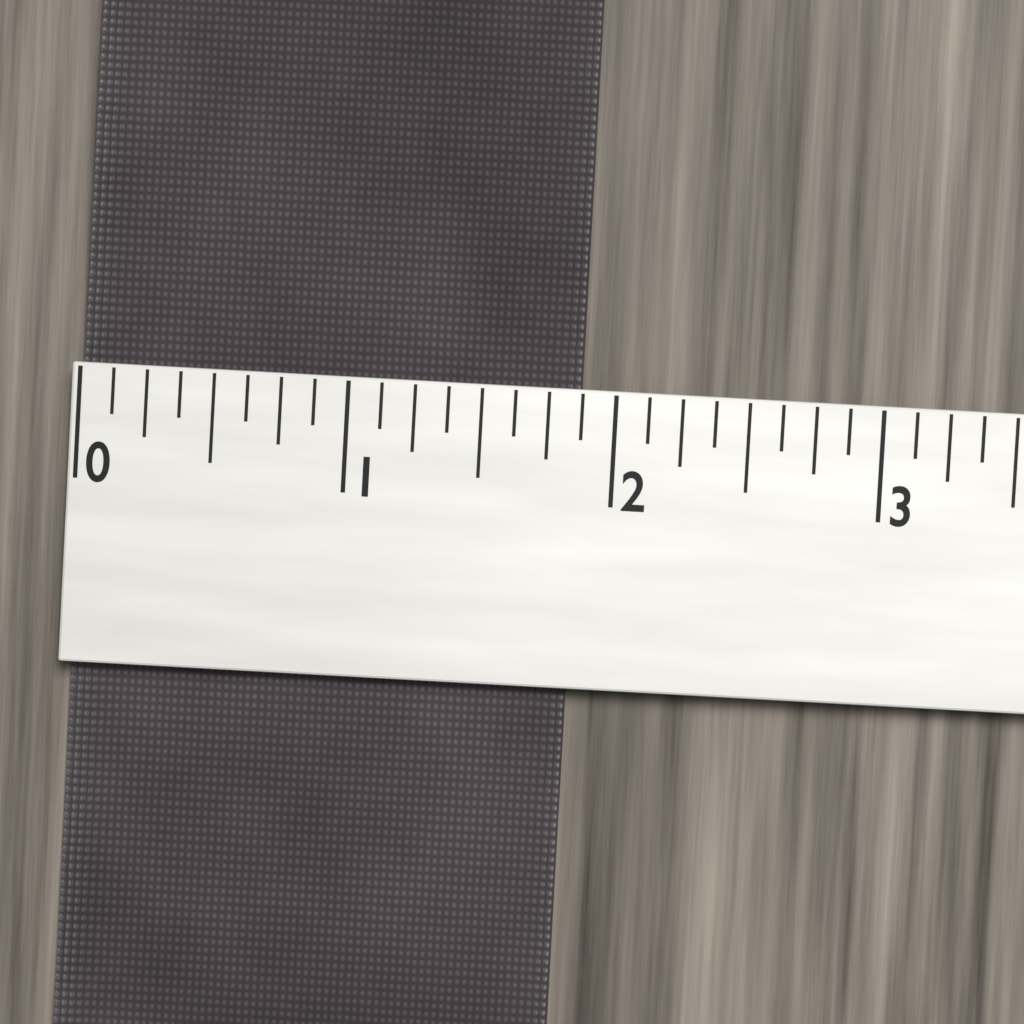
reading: 1.875 (no unit)
